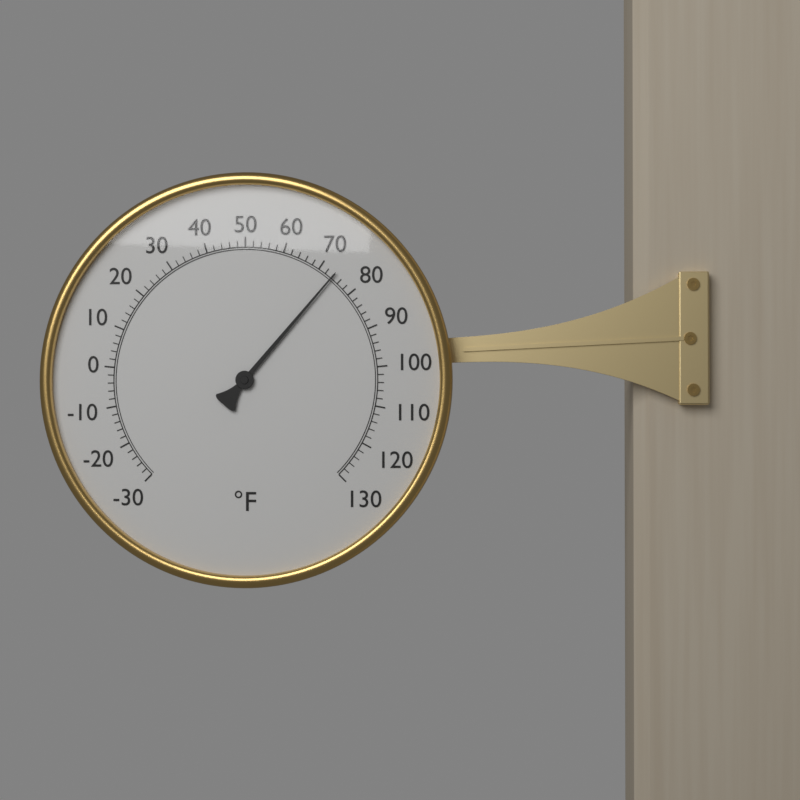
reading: 74 °F
